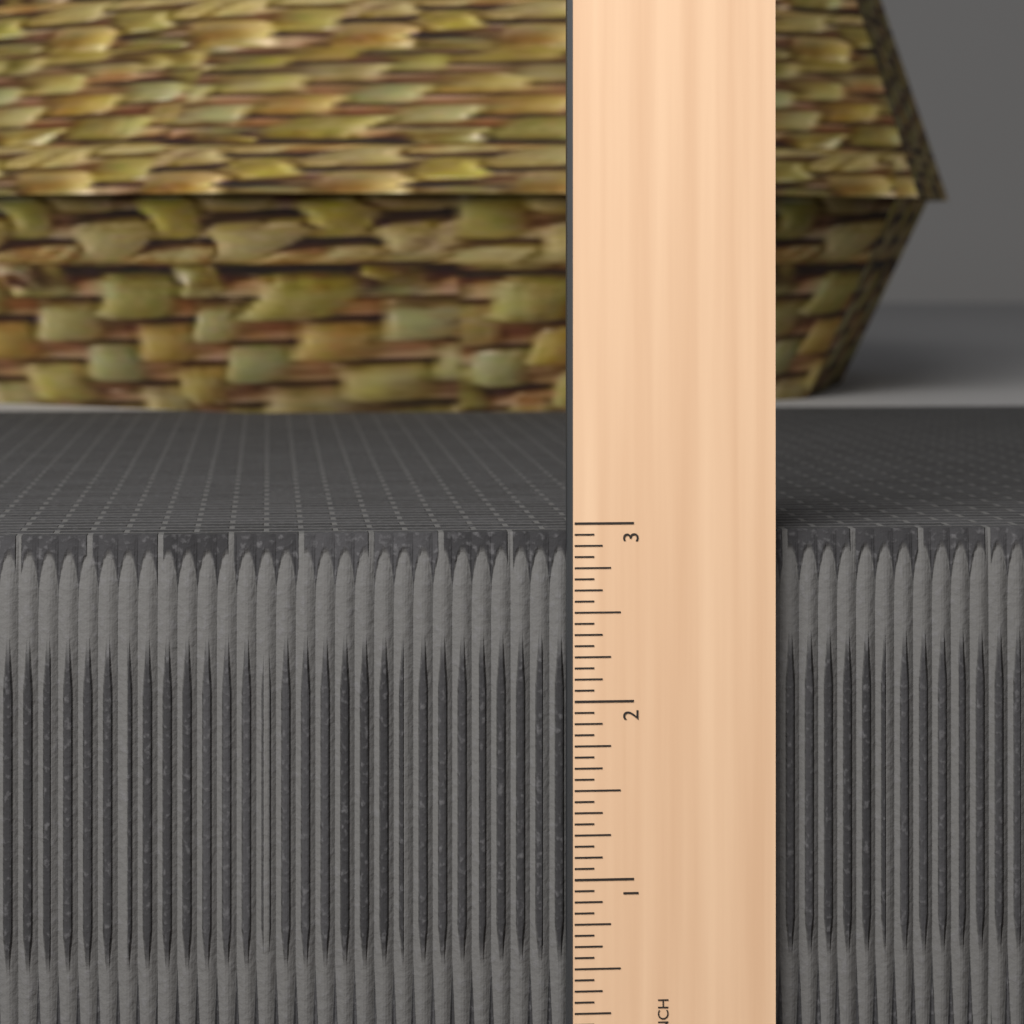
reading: 2.9375 in
